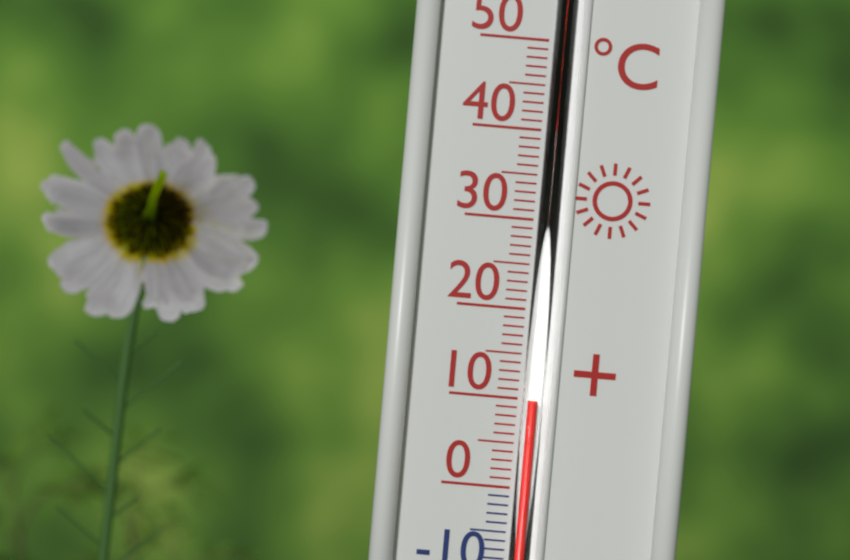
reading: 10 °C
